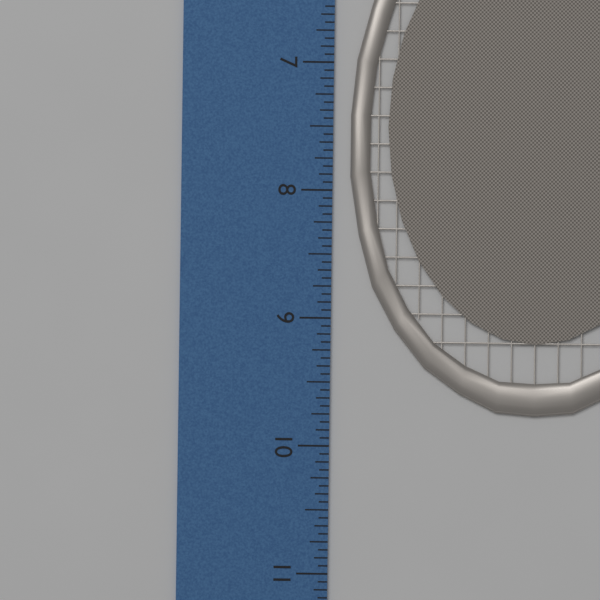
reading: 9.7500 inch
